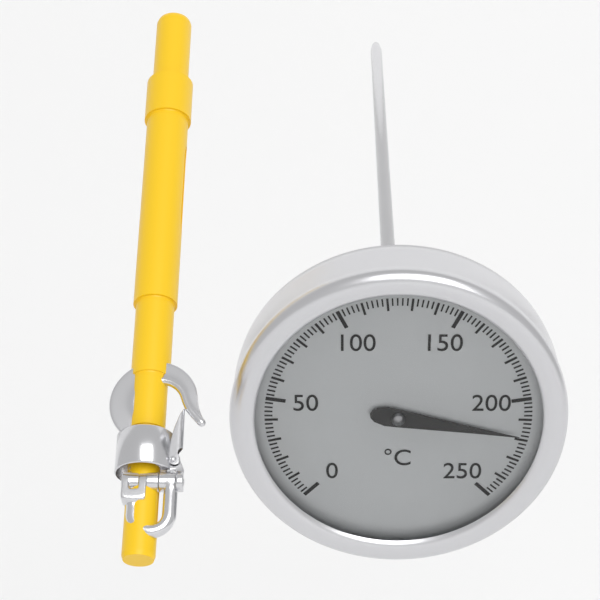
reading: 218 °C
